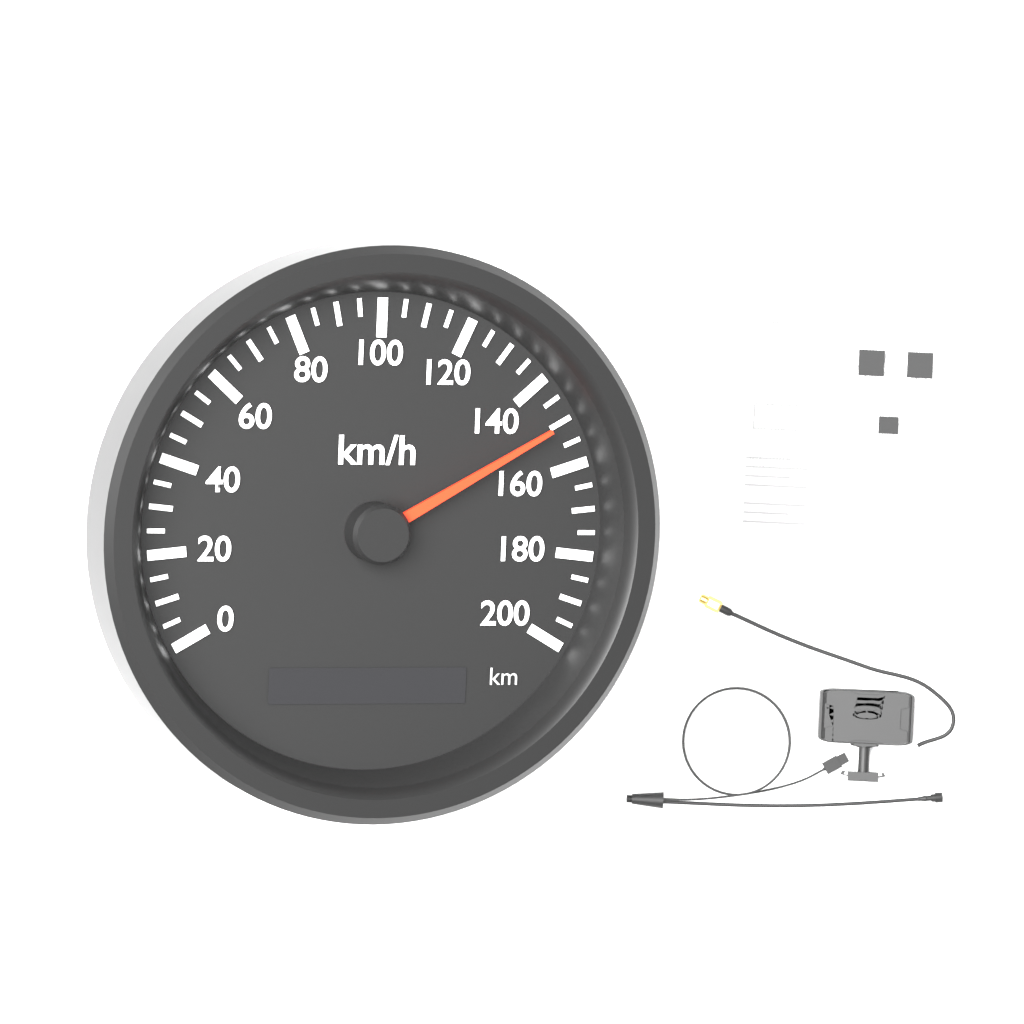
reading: 150 km/h
